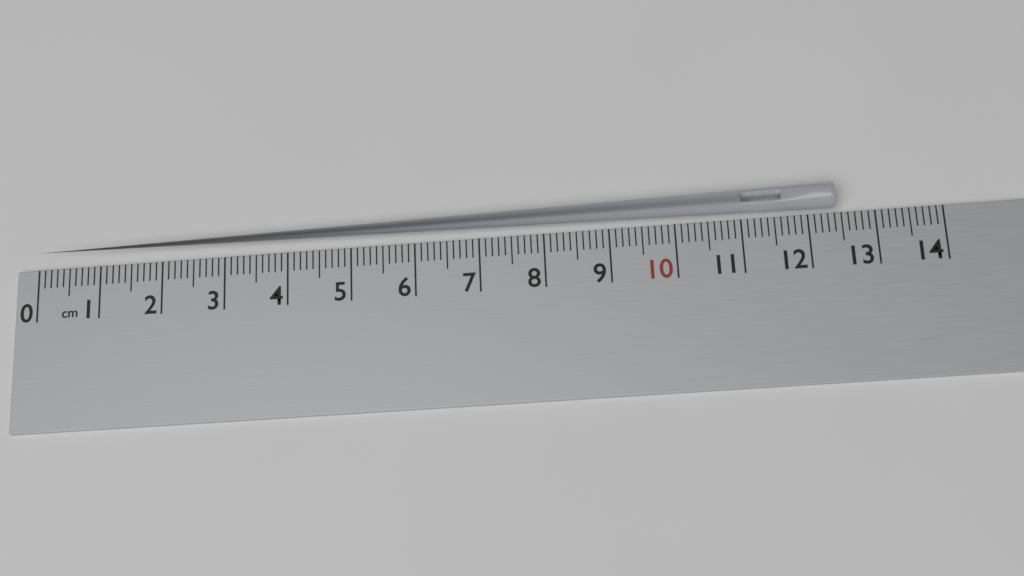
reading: 12.4 cm
